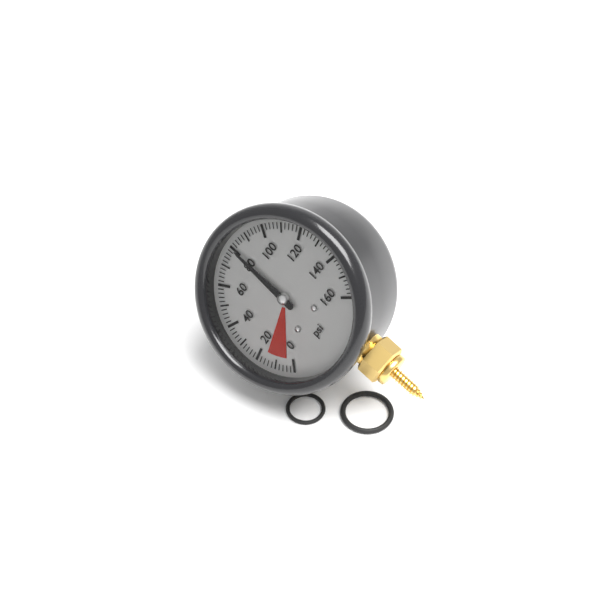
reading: 80 psi
